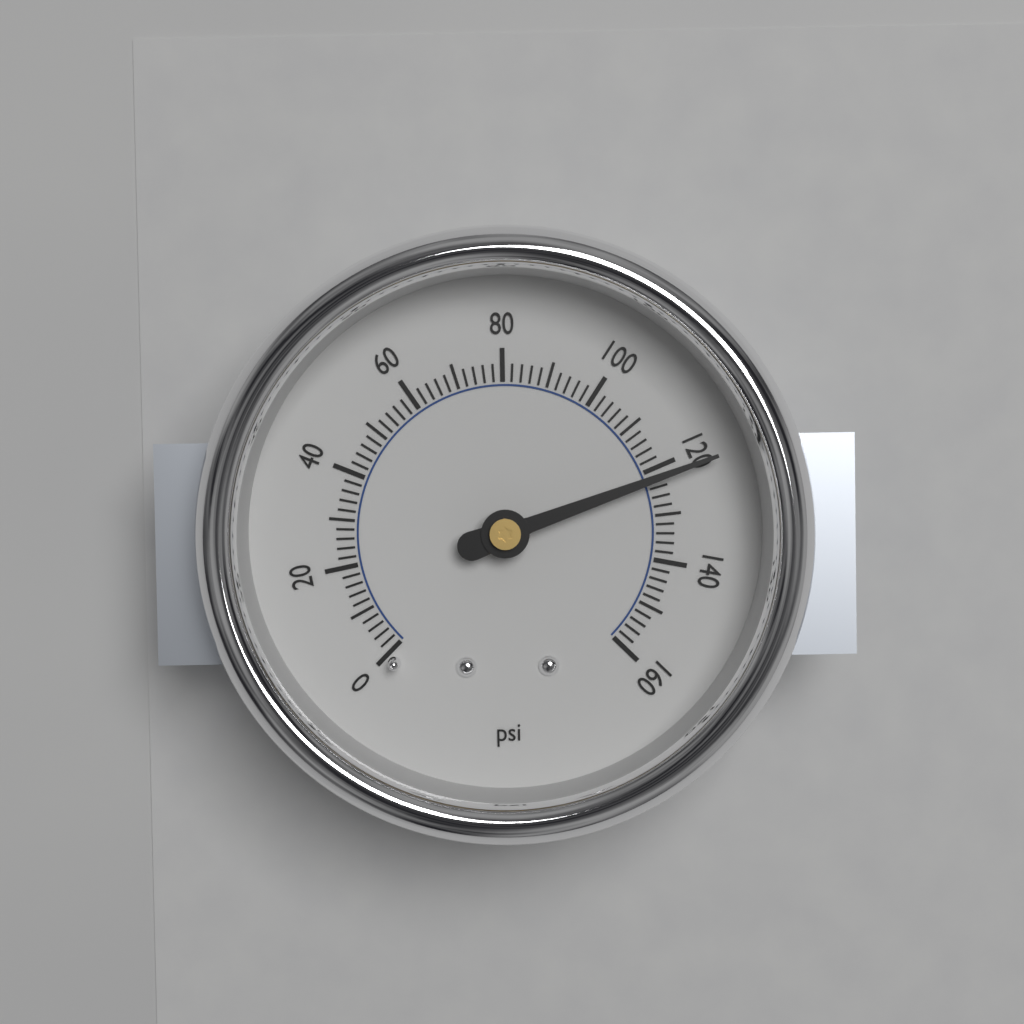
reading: 122 psi
